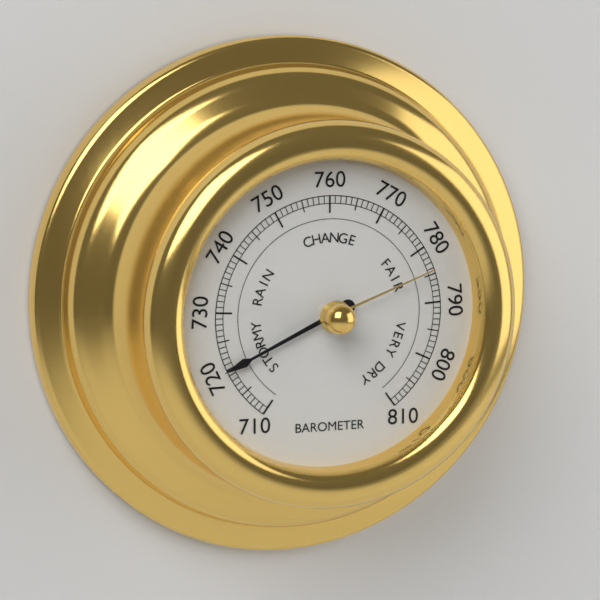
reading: 720 (no unit)
